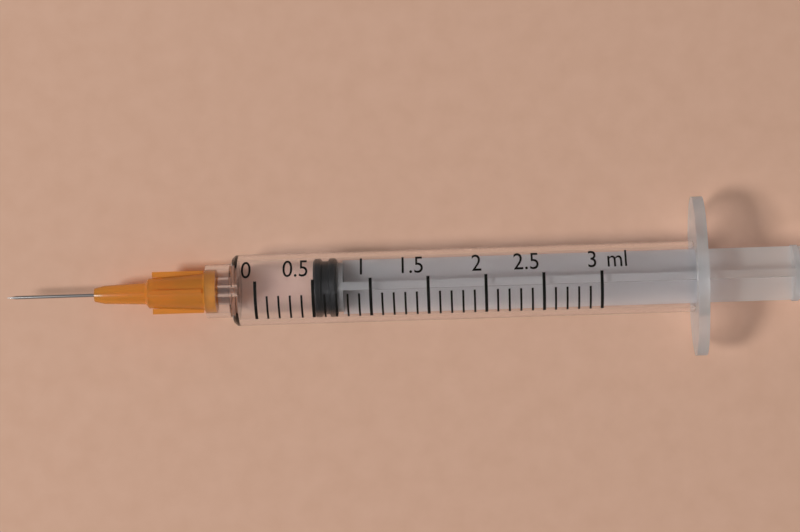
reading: 0.5 ml
